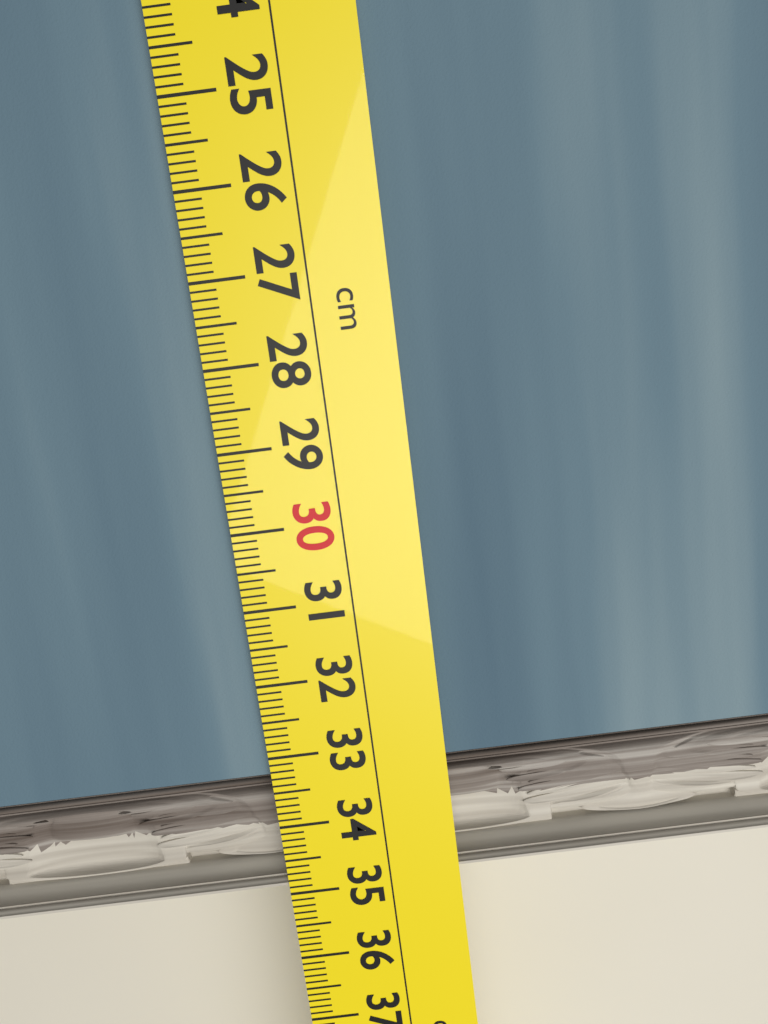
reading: 34.9 cm
